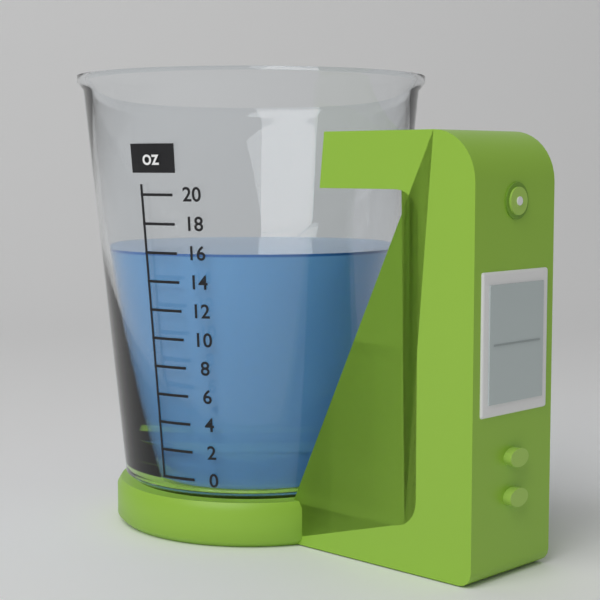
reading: 16 oz
